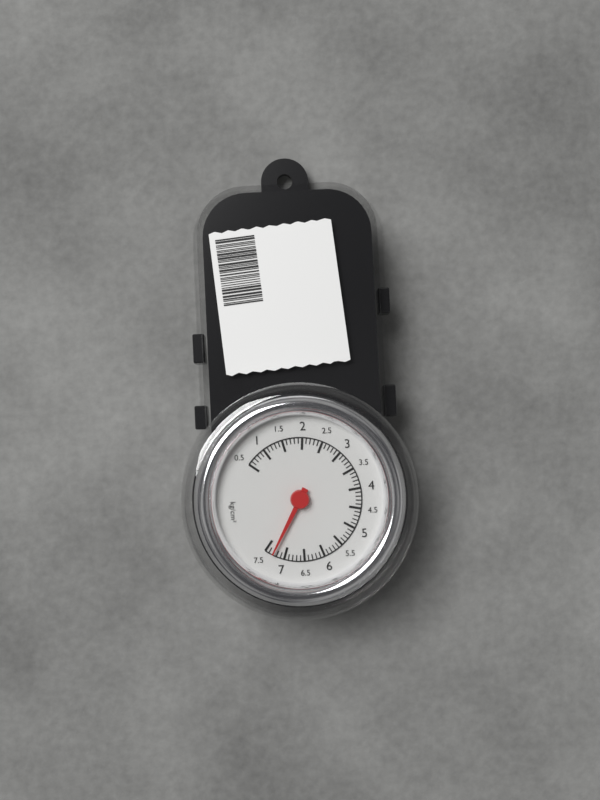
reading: 7.3 kg/cm²
